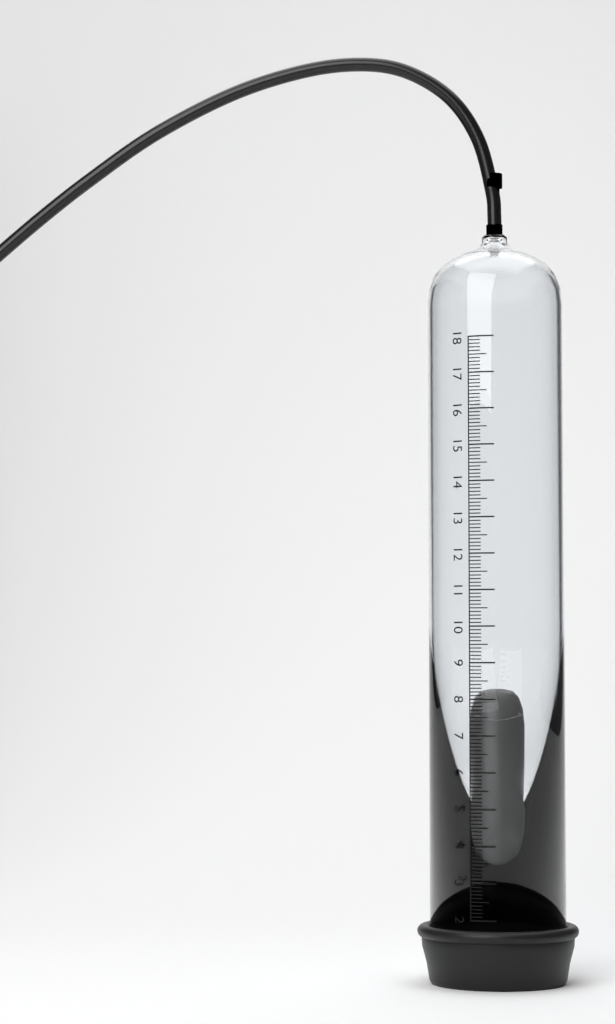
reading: 8.5 (no unit)
